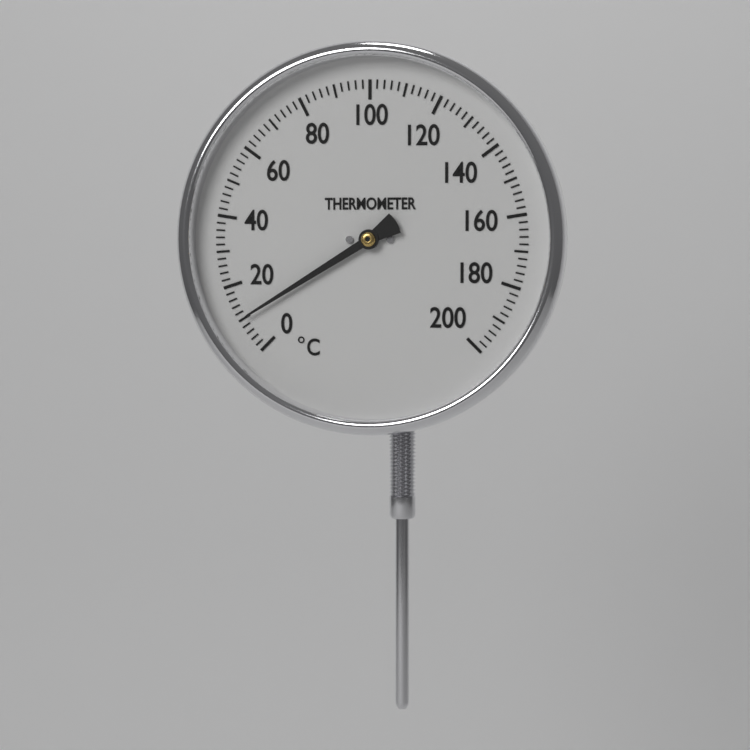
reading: 10 °C
